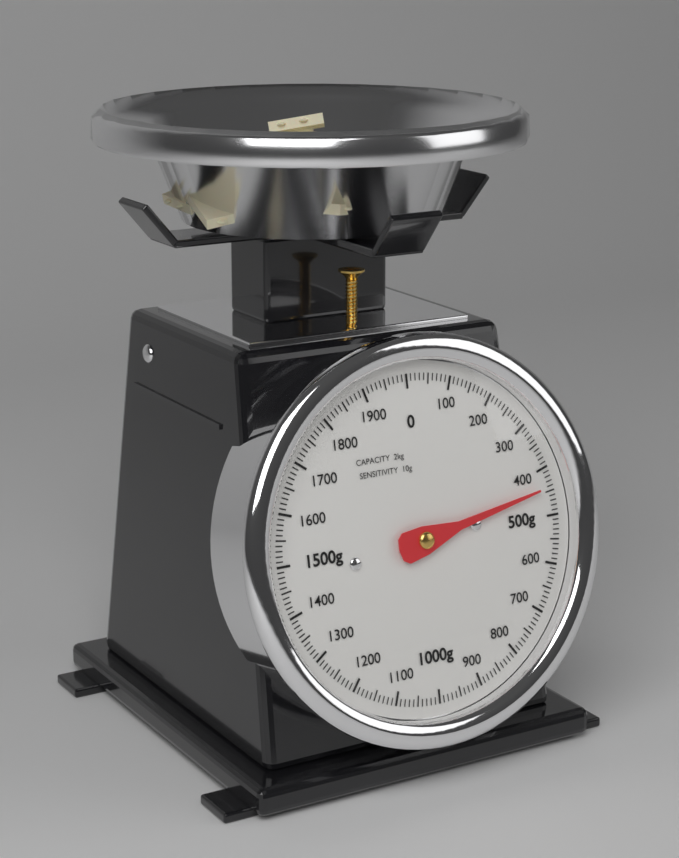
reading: 440 g
